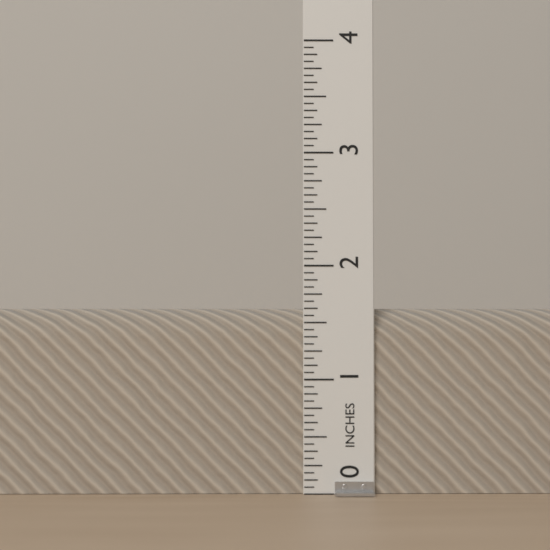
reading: 1.6250 in
